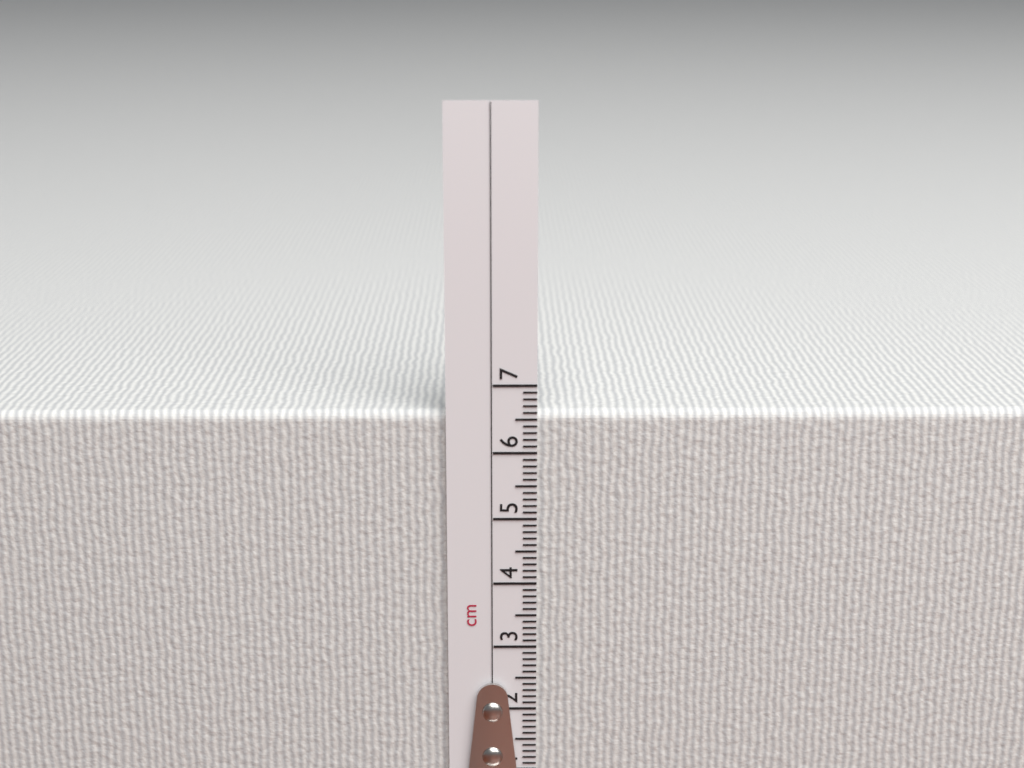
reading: 6.6 cm
